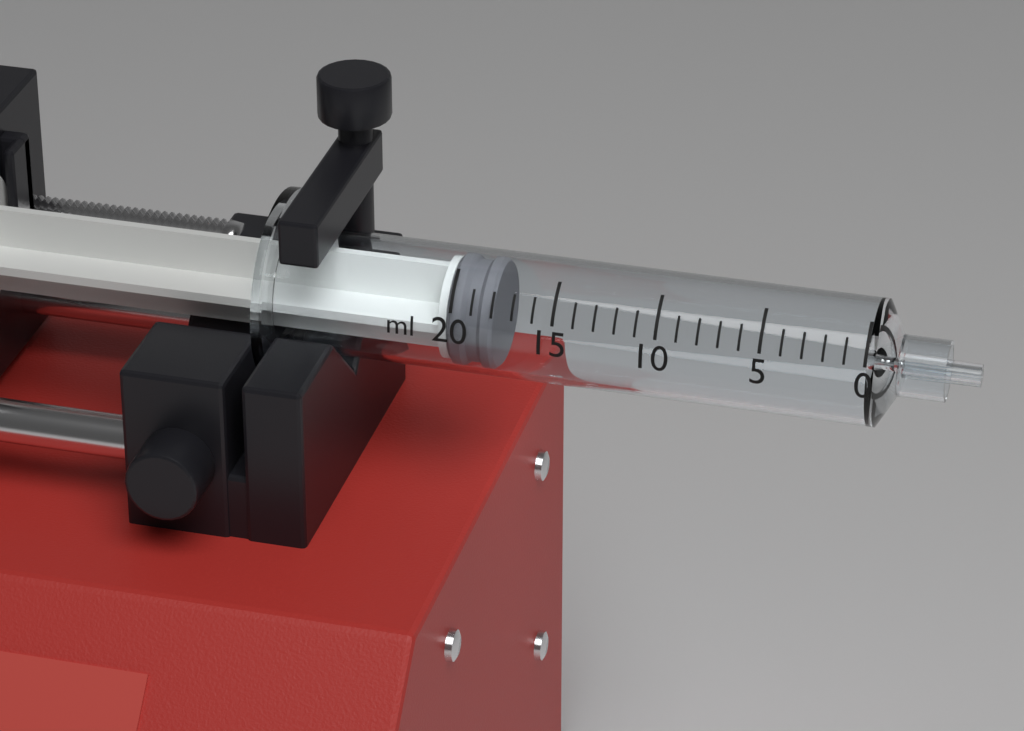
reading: 18 ml
